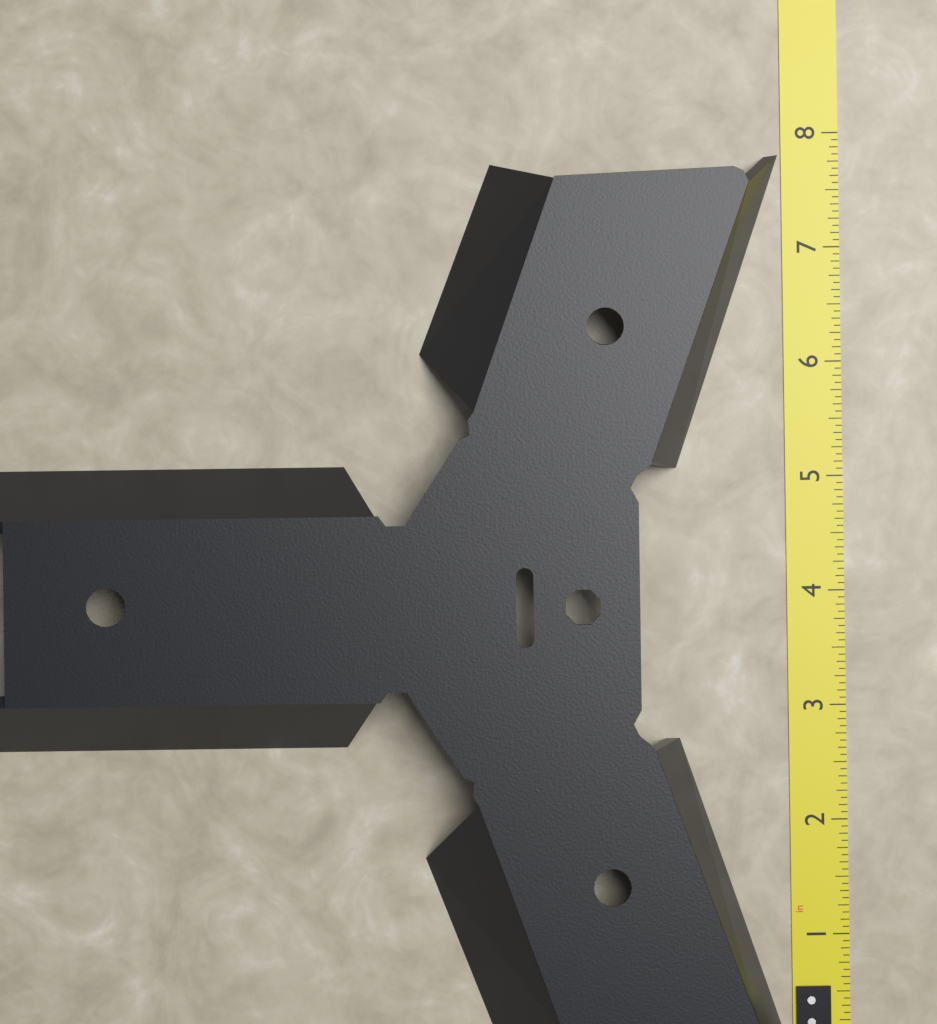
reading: 7.8125 in
